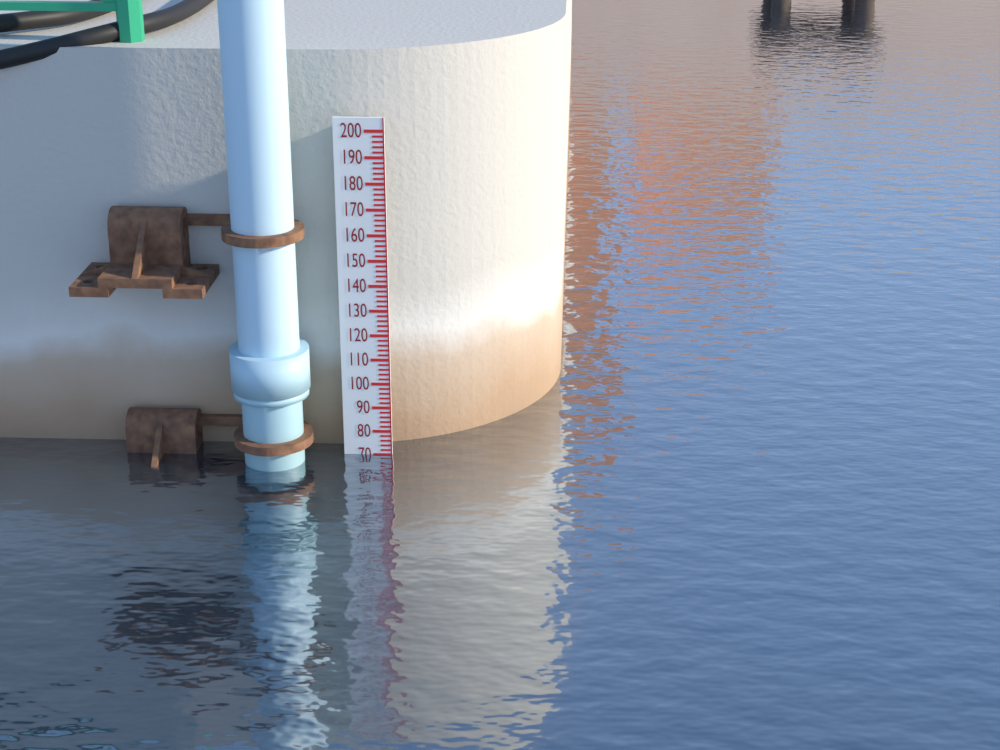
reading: 70 (no unit)
